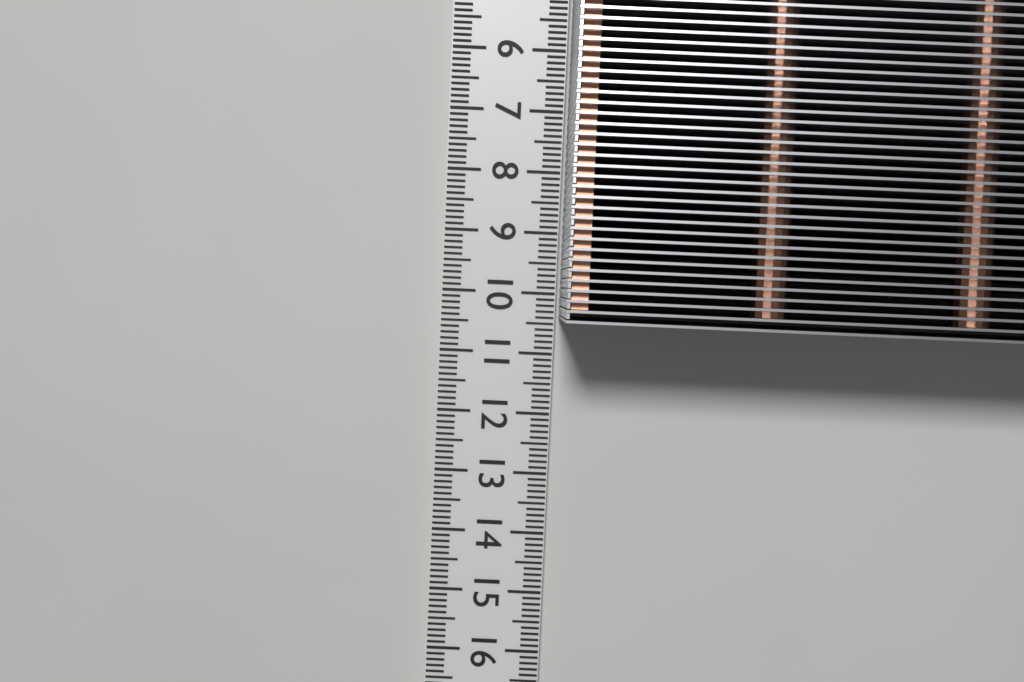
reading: 10.4 cm
